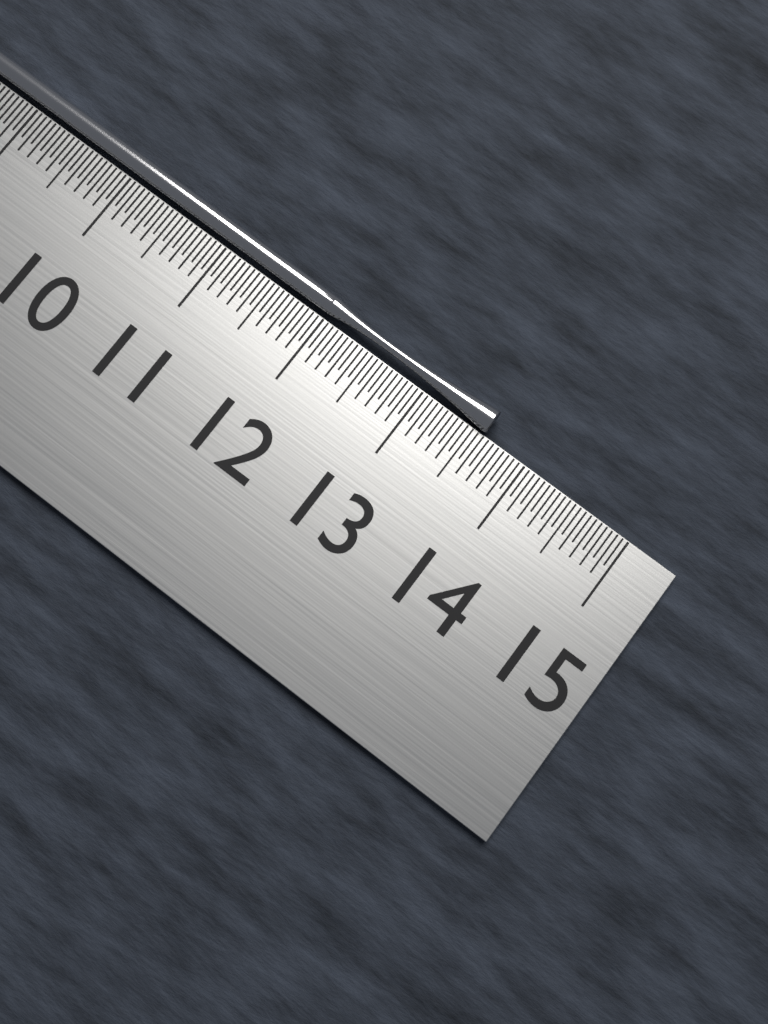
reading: 13.60 cm
